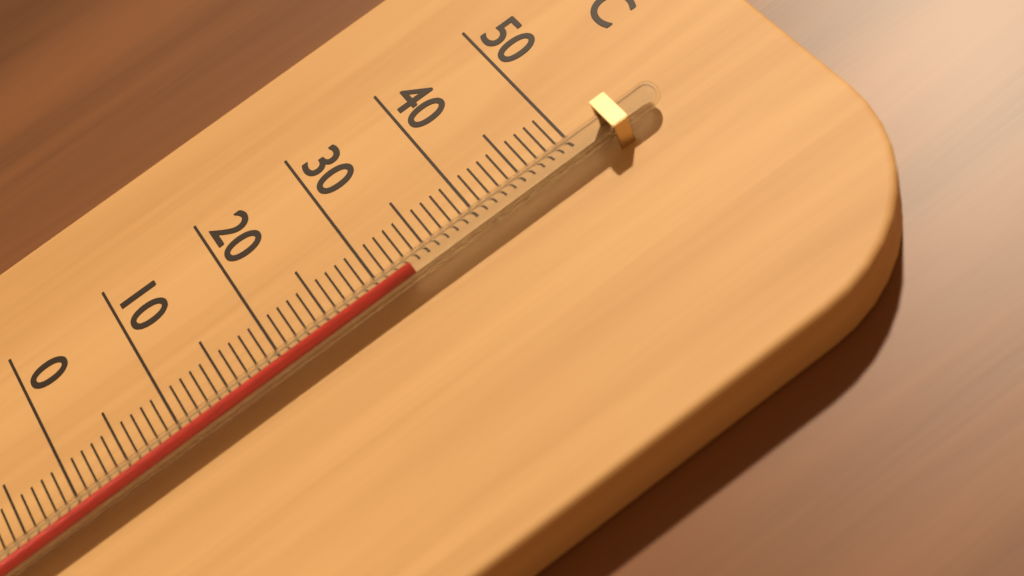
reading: 33 °C
